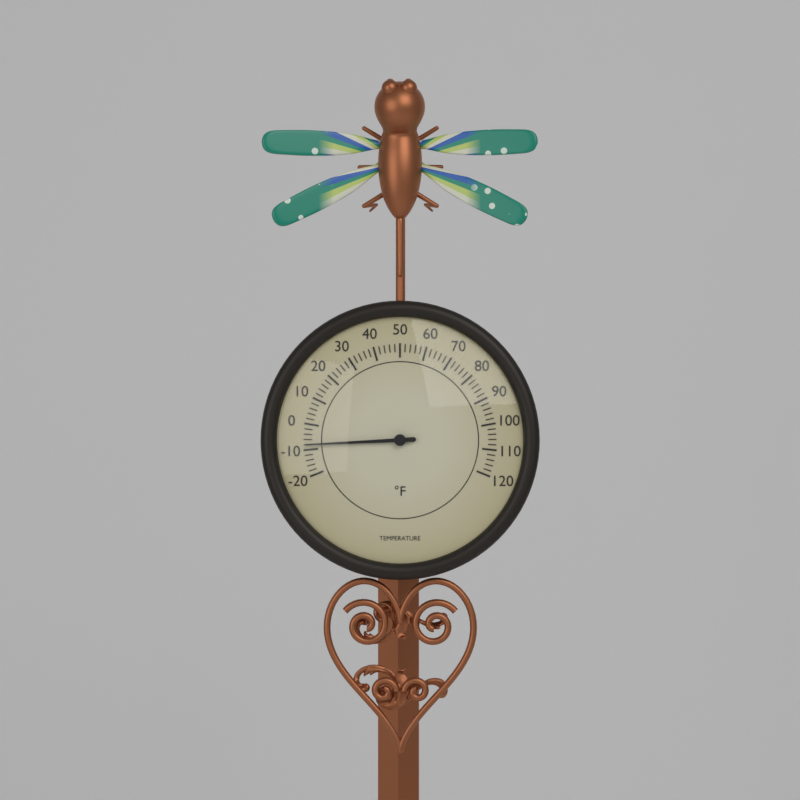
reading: -8 °F
